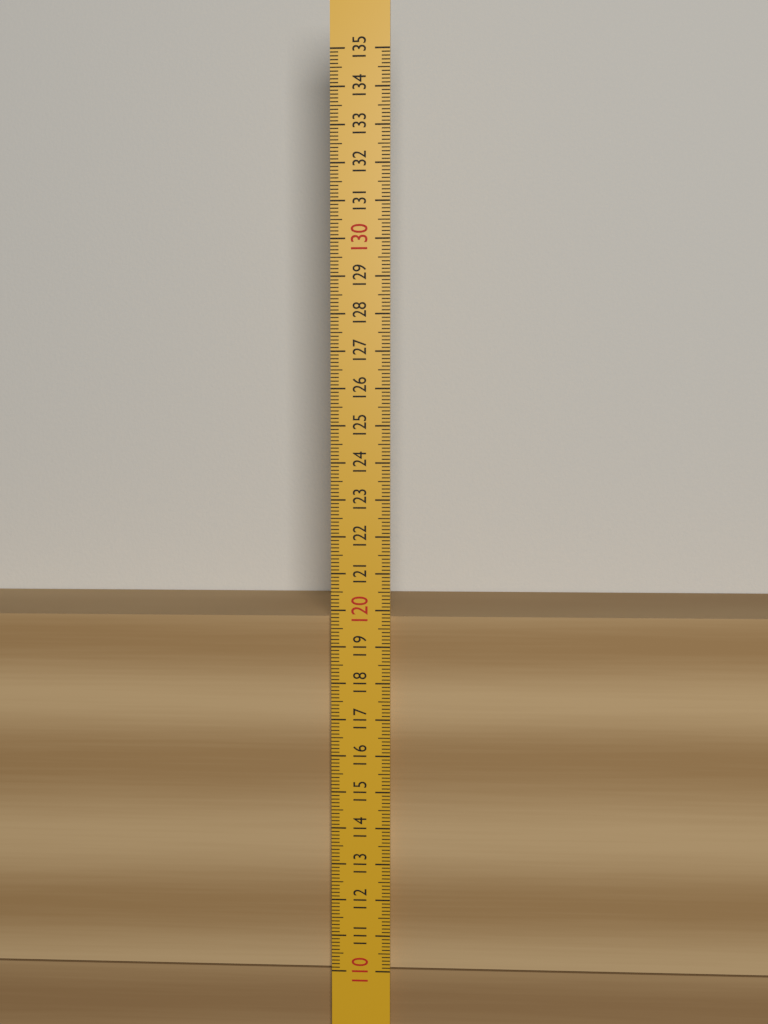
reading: 119.8 (no unit)
